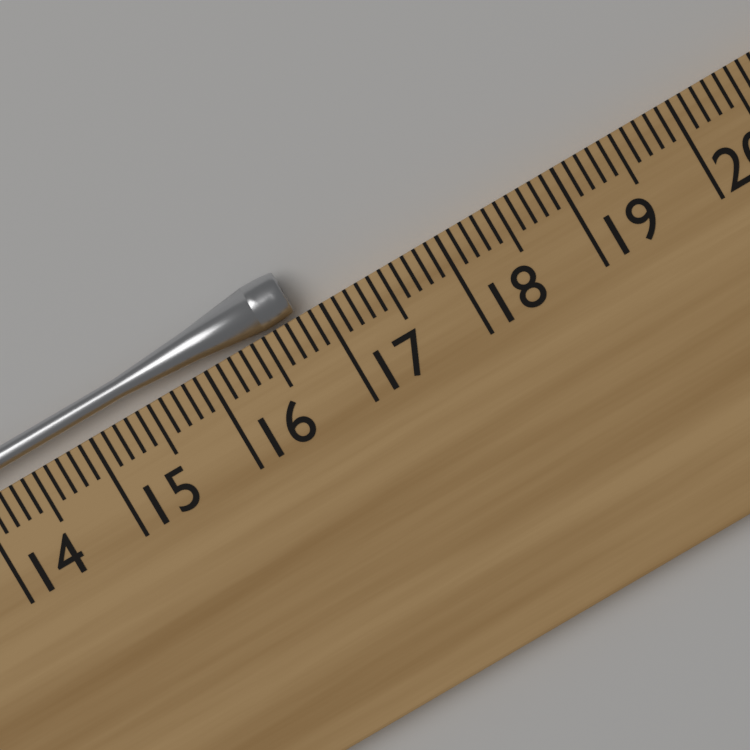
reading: 16.8 cm
